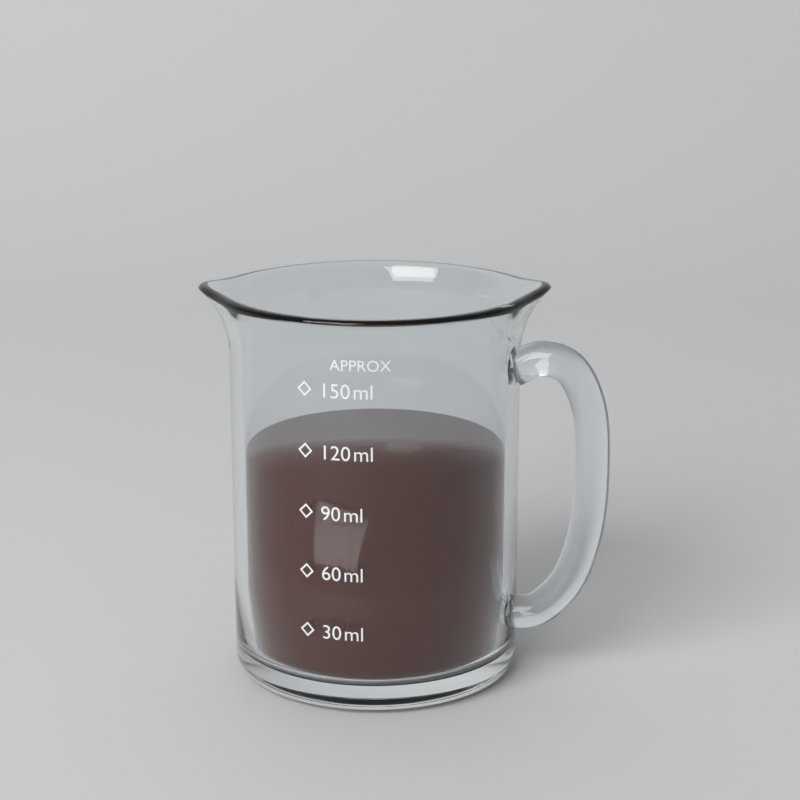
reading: 105 ml
